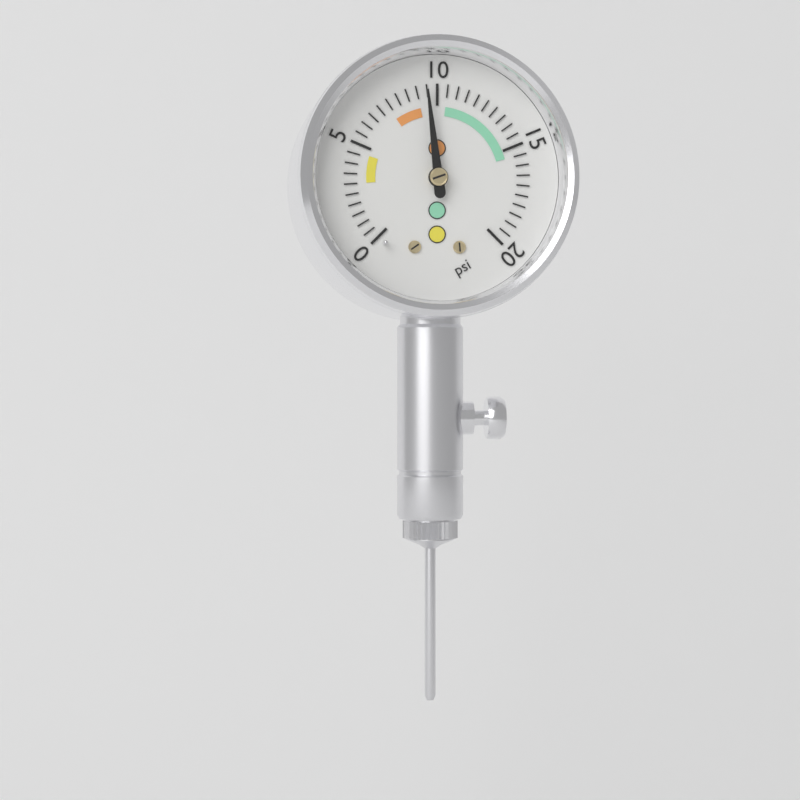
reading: 9.5 psi
